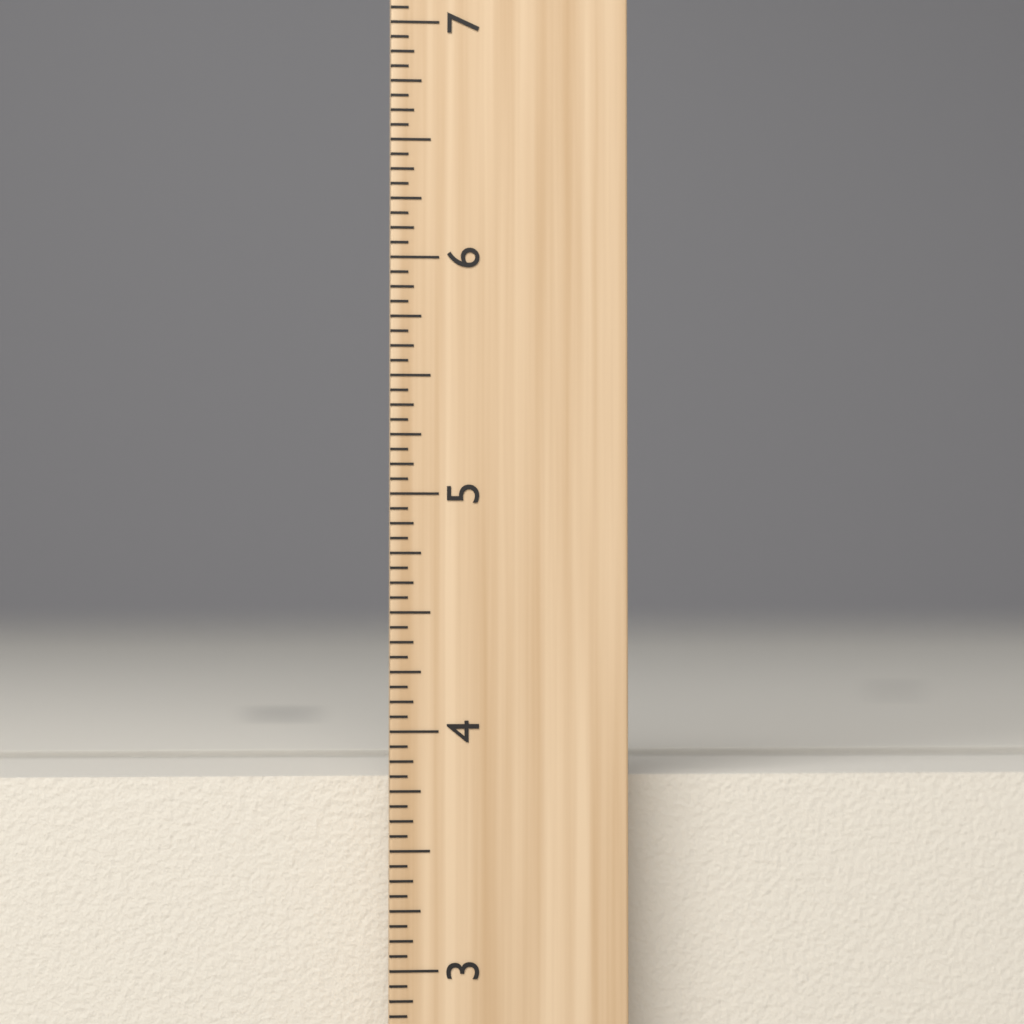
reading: 3.8125 inch
